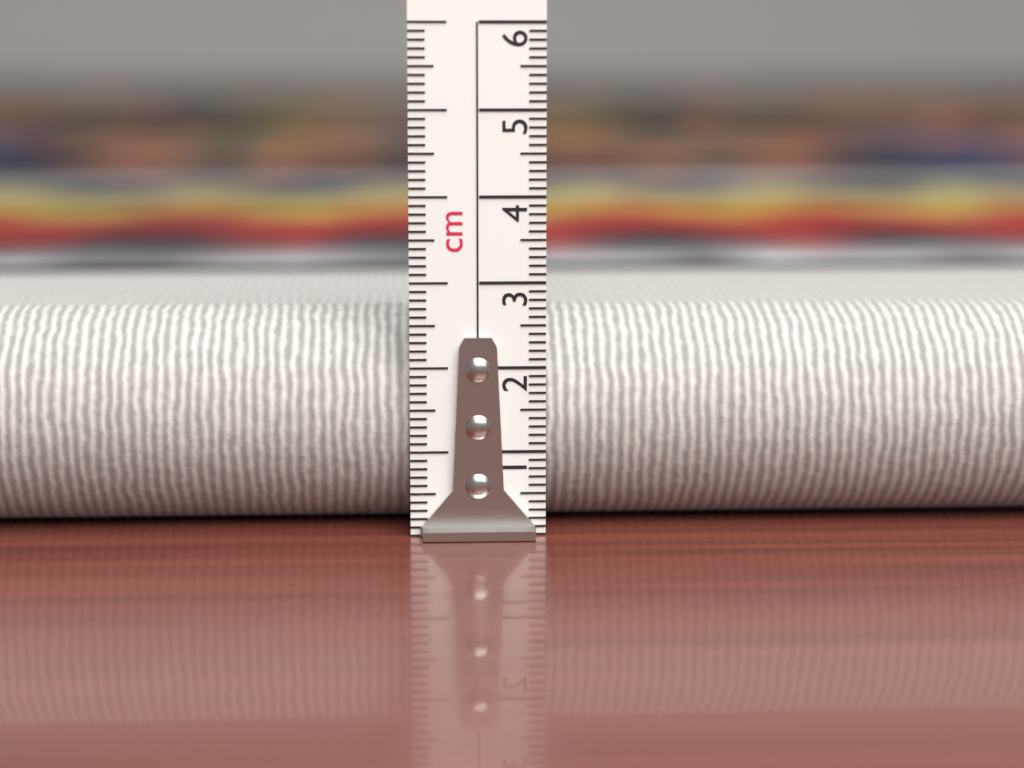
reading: 2.6 cm
